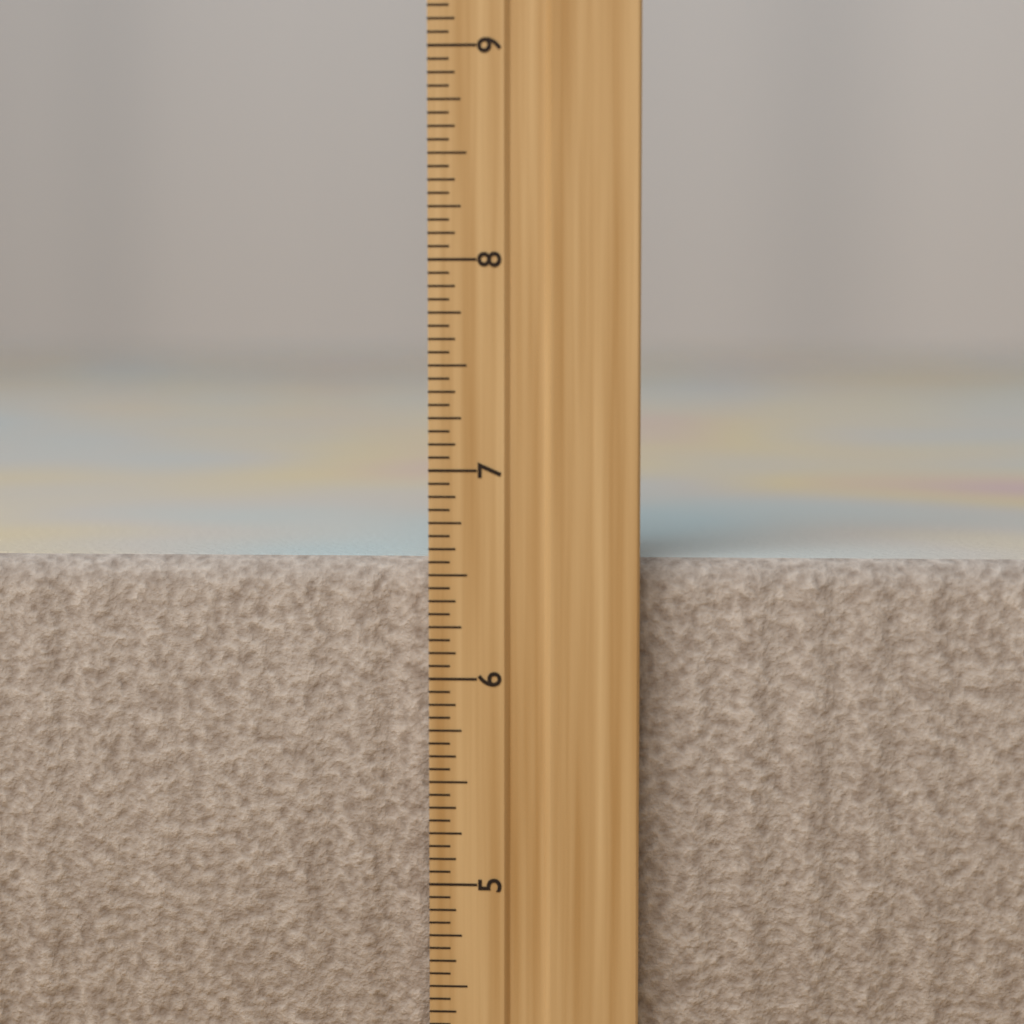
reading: 6.5625 inch
